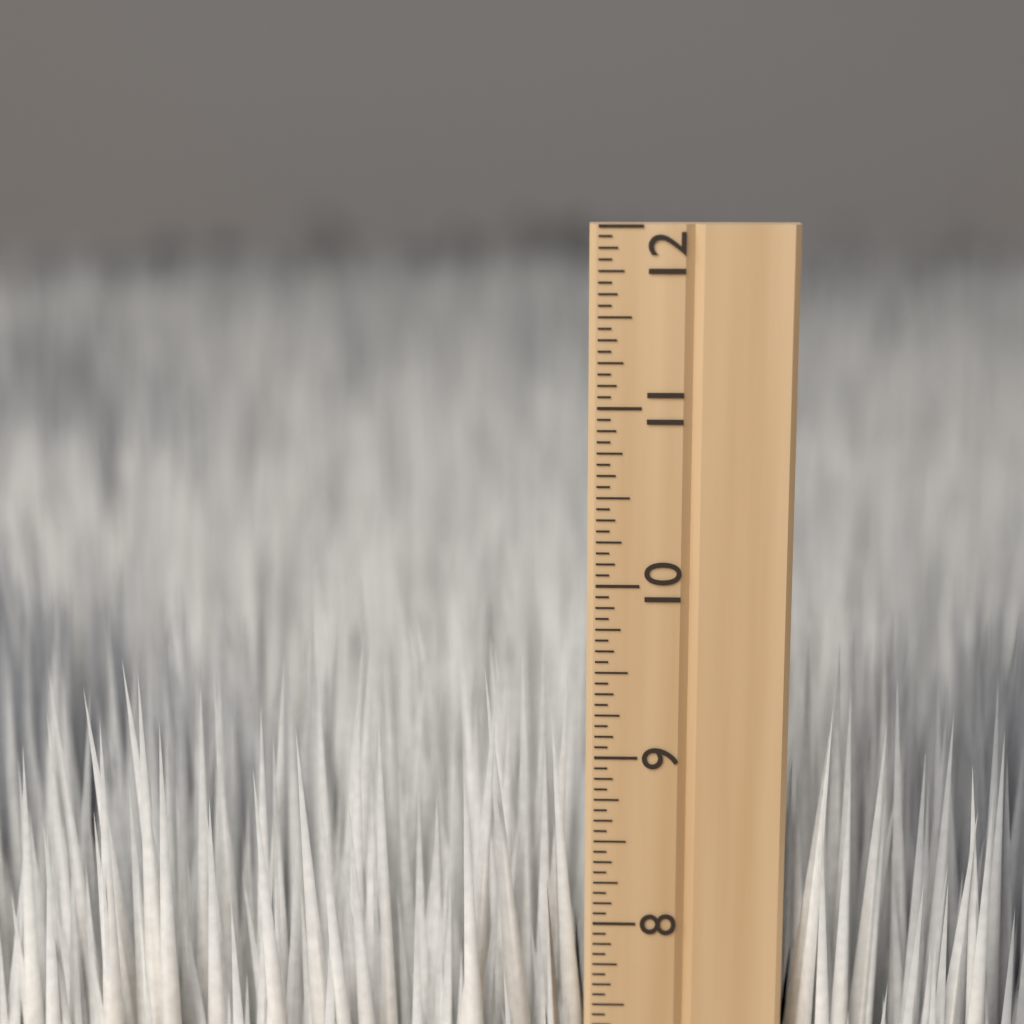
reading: 9.5625 inch
